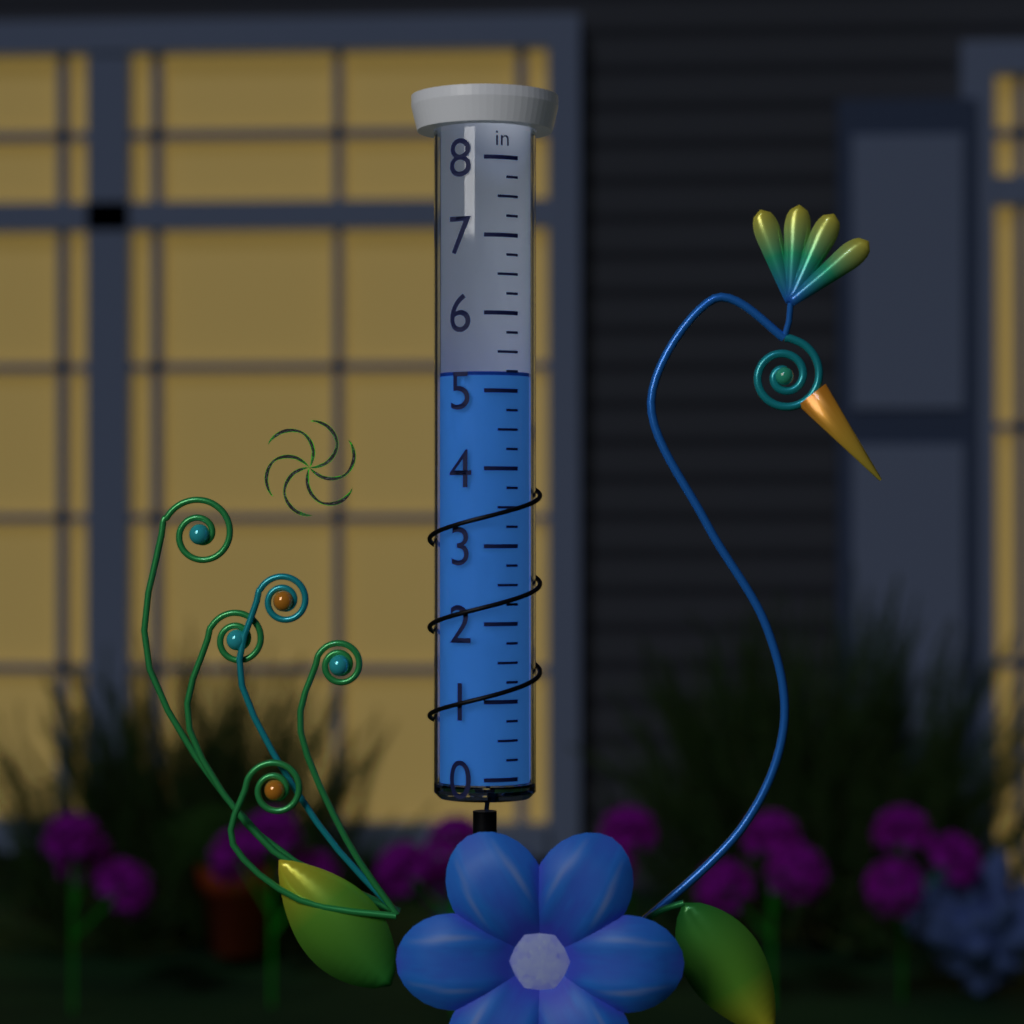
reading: 5.25 in
